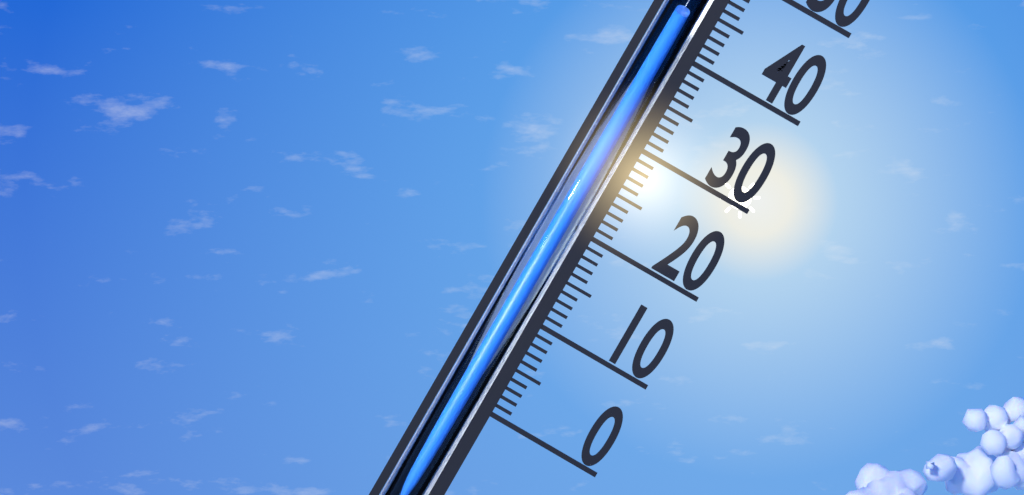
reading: 43 (no unit)
